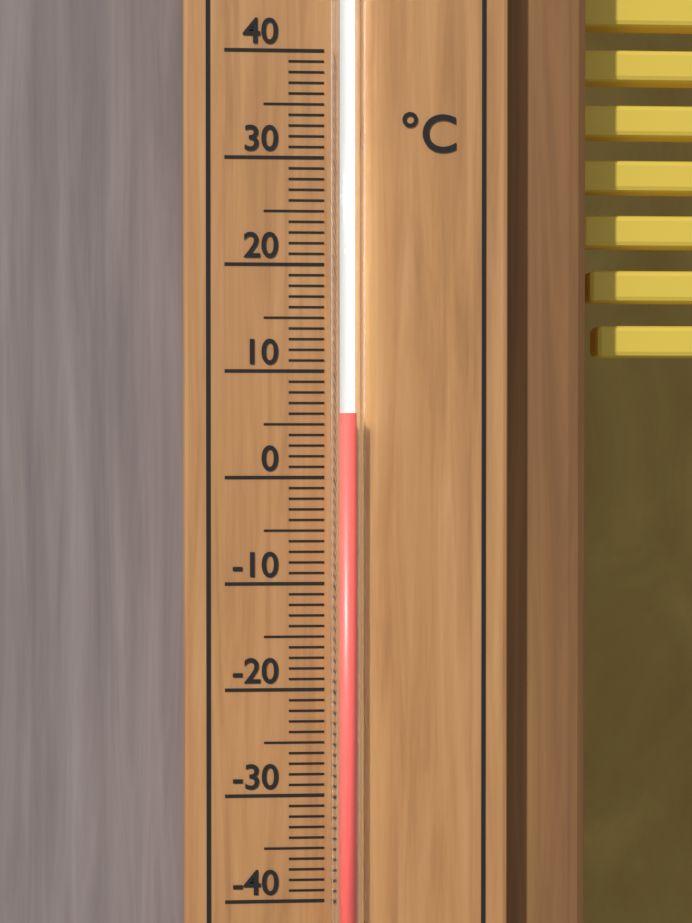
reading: 6 °C
